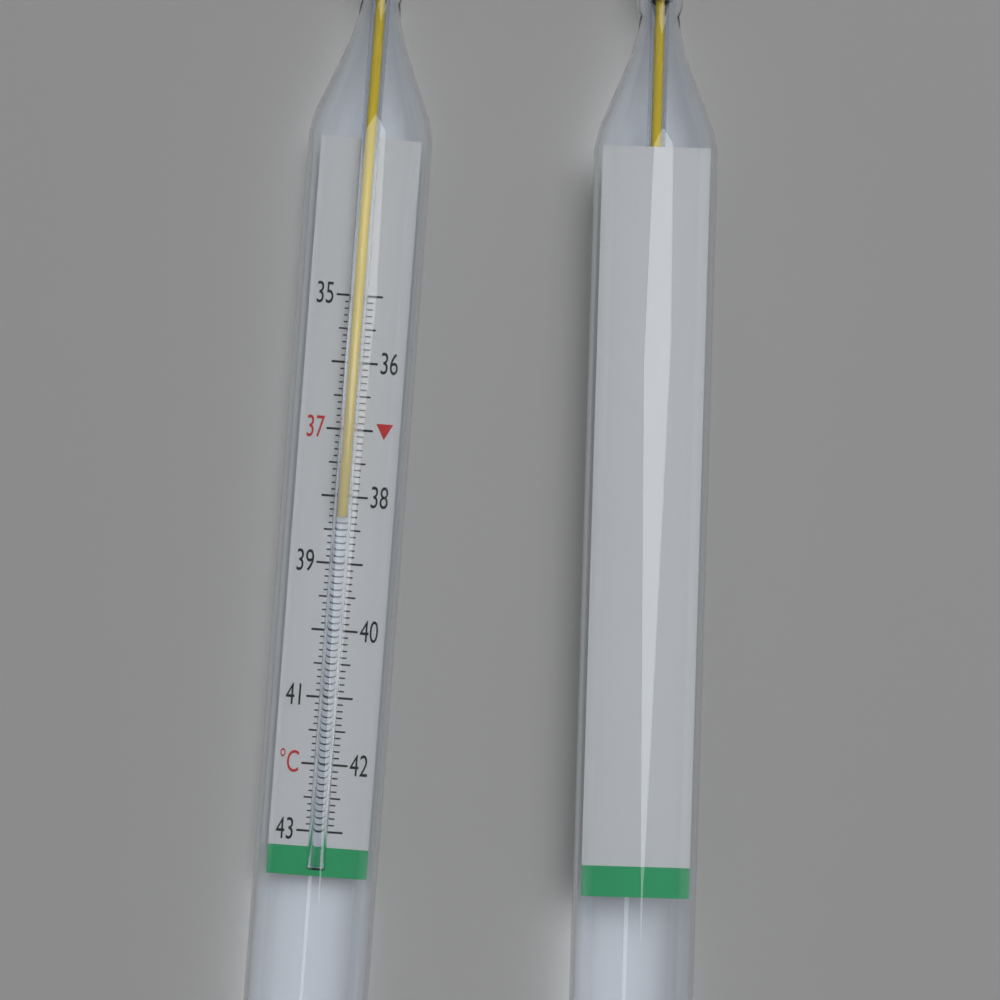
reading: 38.3 °C
